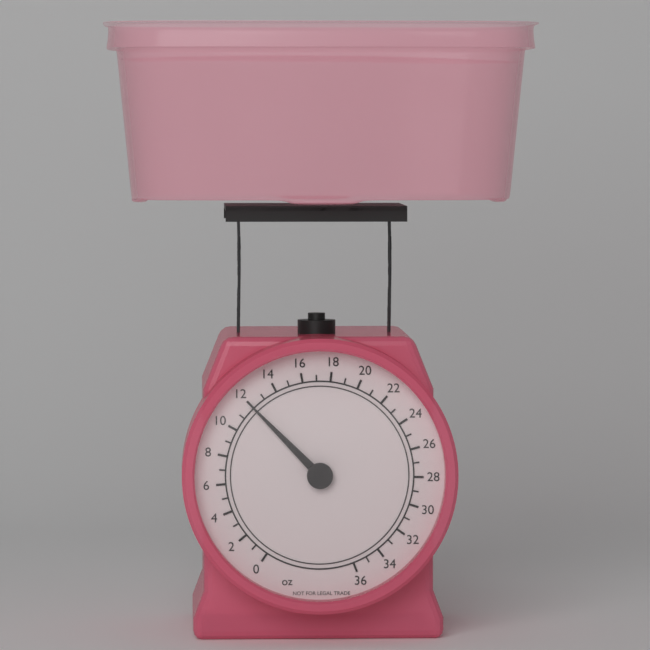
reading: 12 oz
